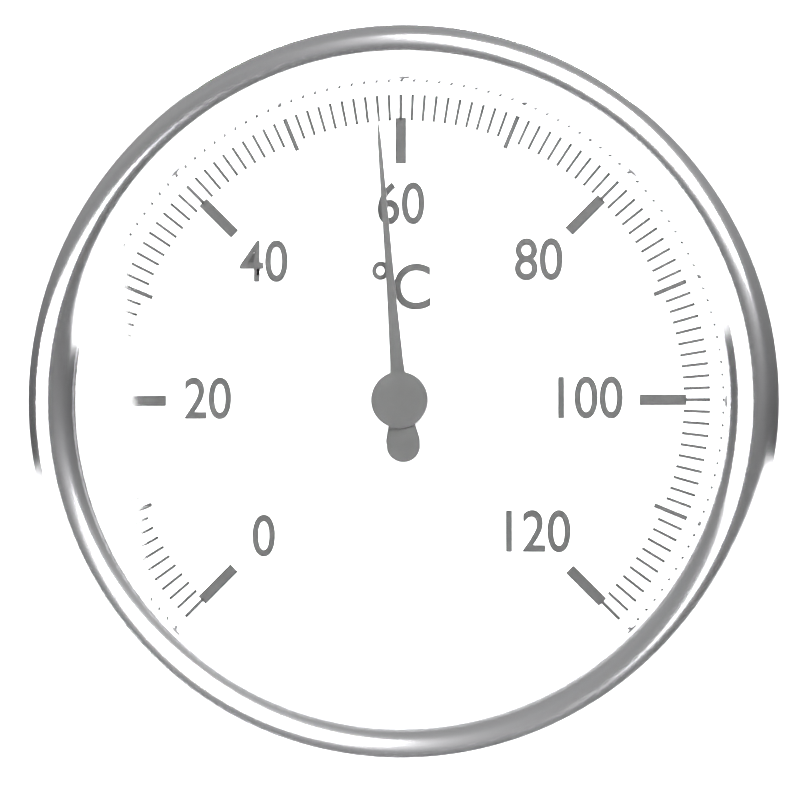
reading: 58 °C
